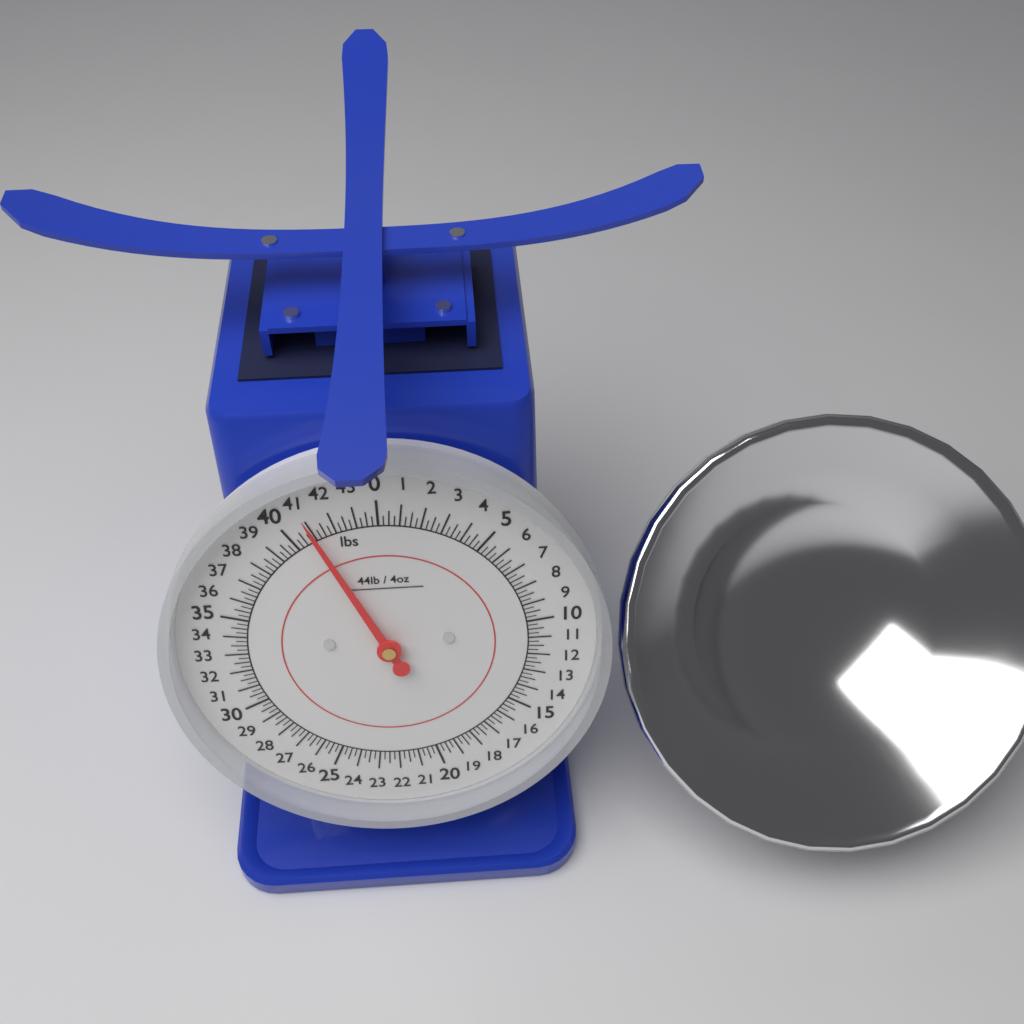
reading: 41.00 lbs
